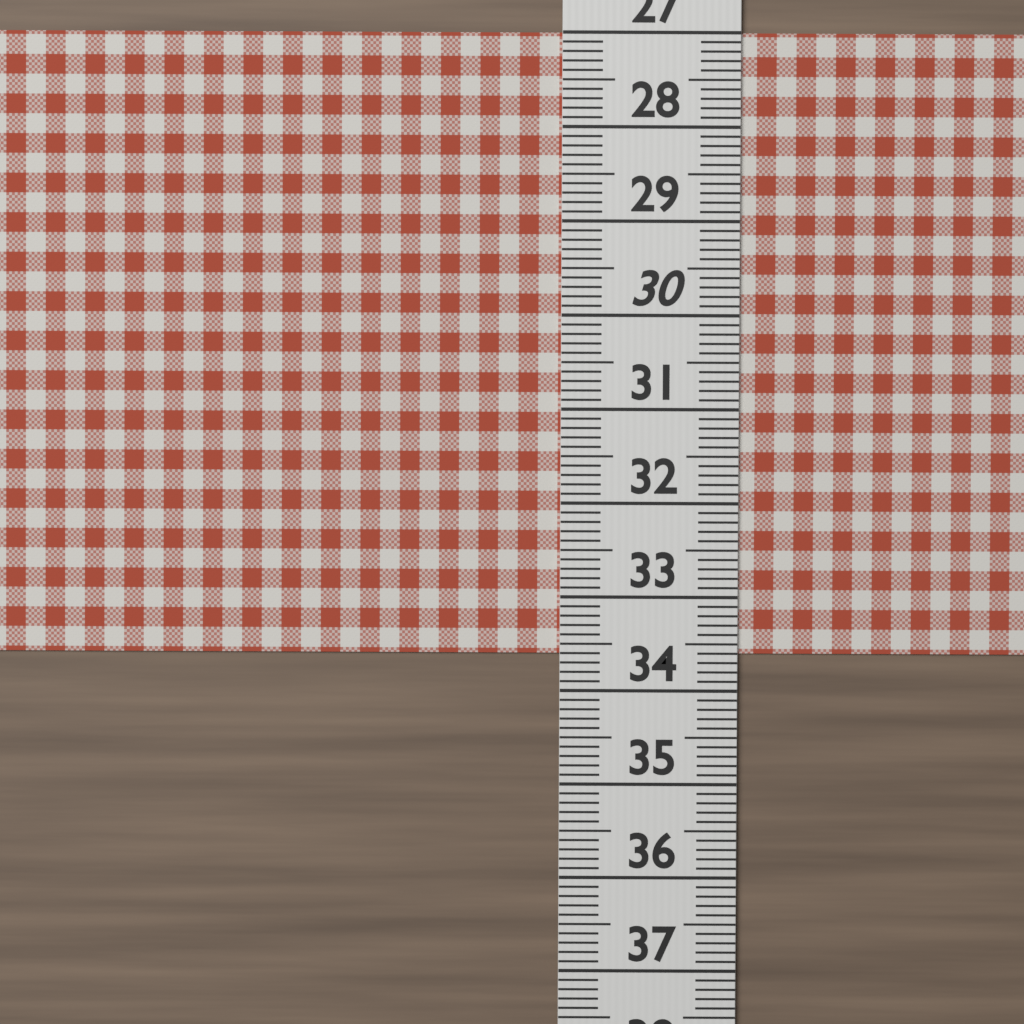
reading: 33.6 (no unit)
